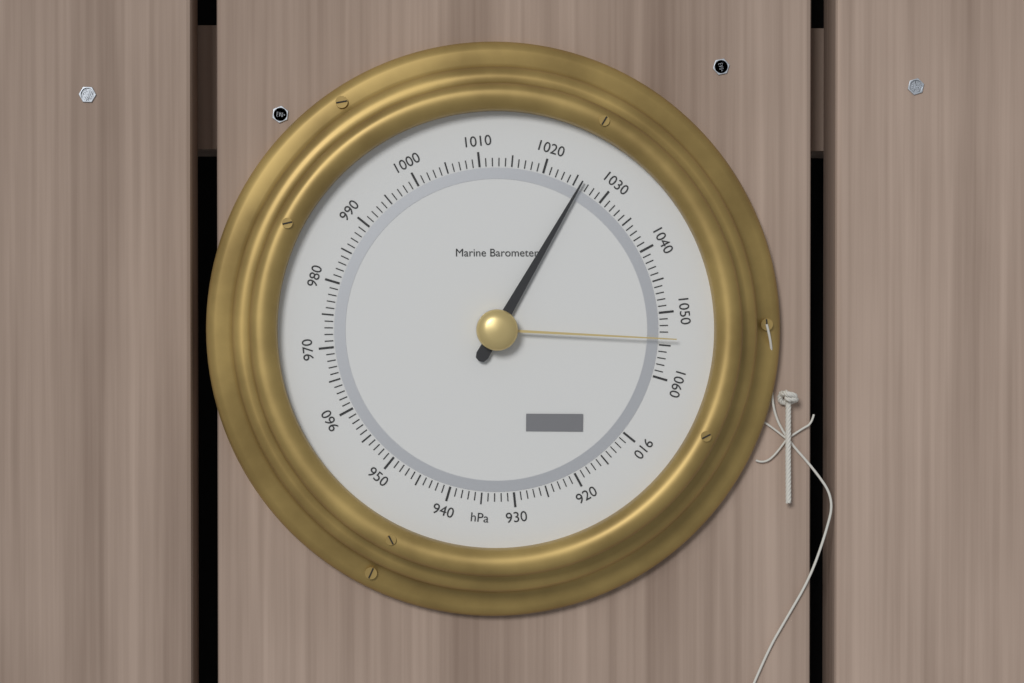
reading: 1026 hPa
